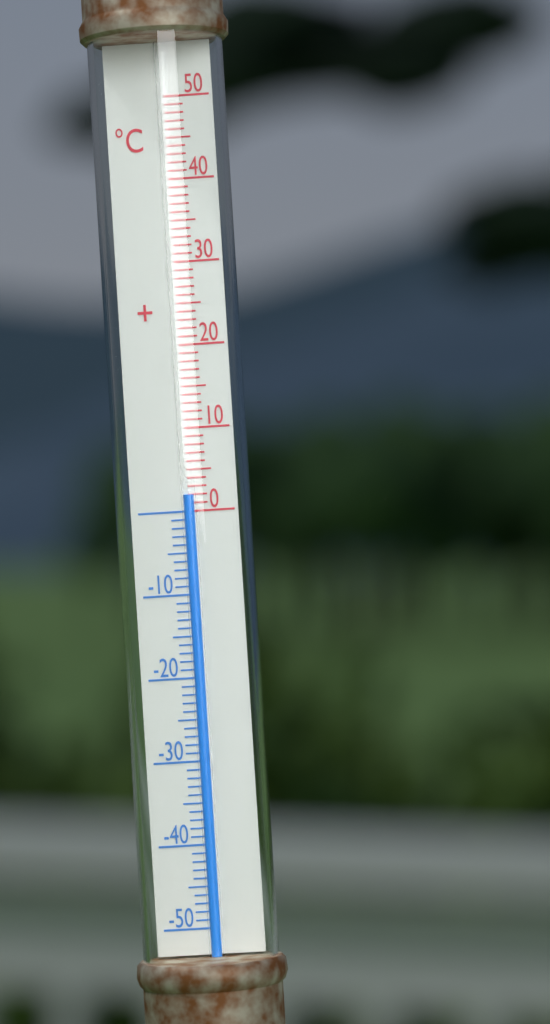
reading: 2 °C
